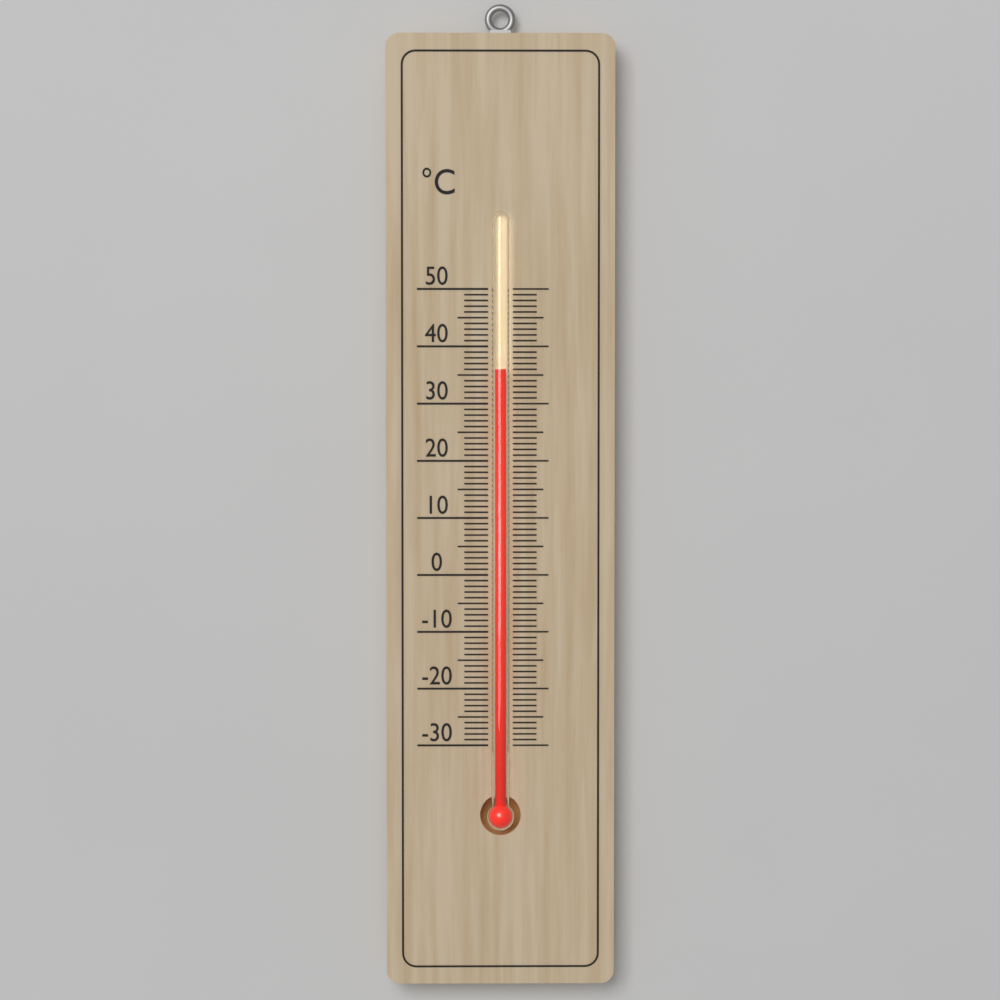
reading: 36 °C
